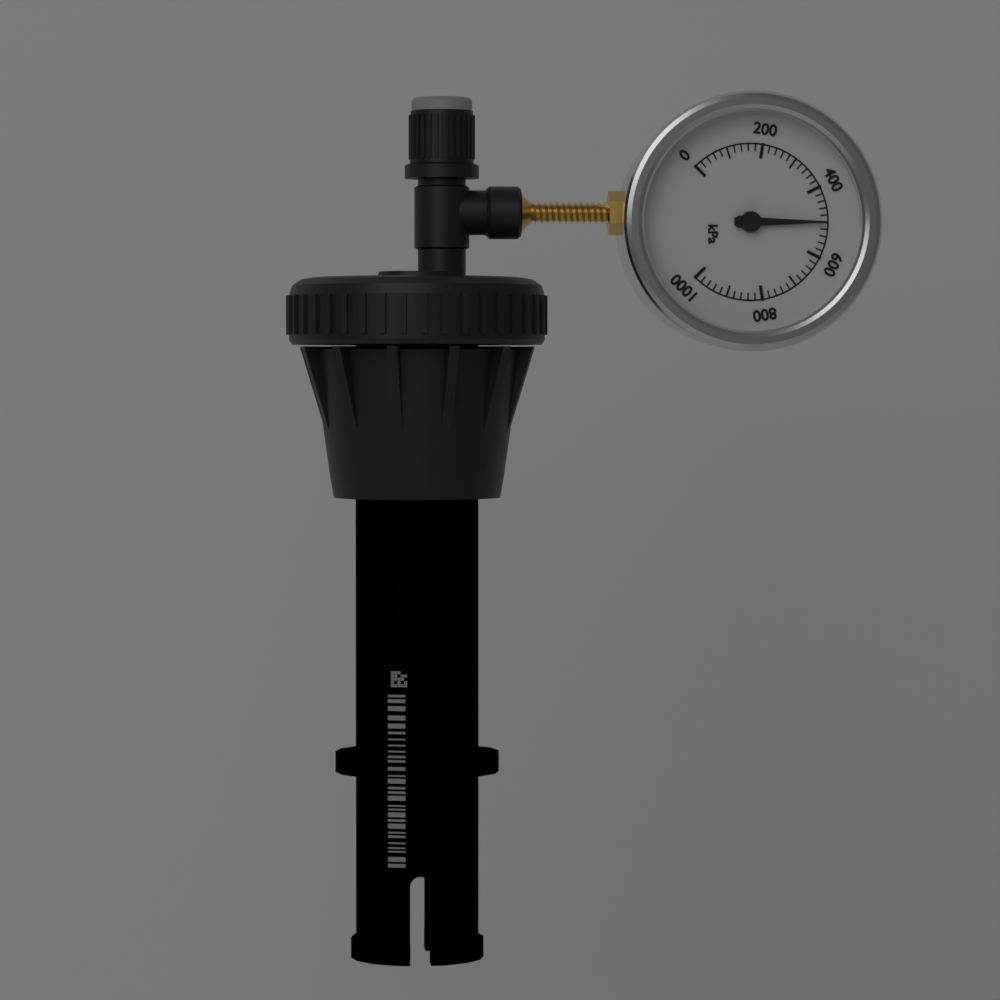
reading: 500 kPa
